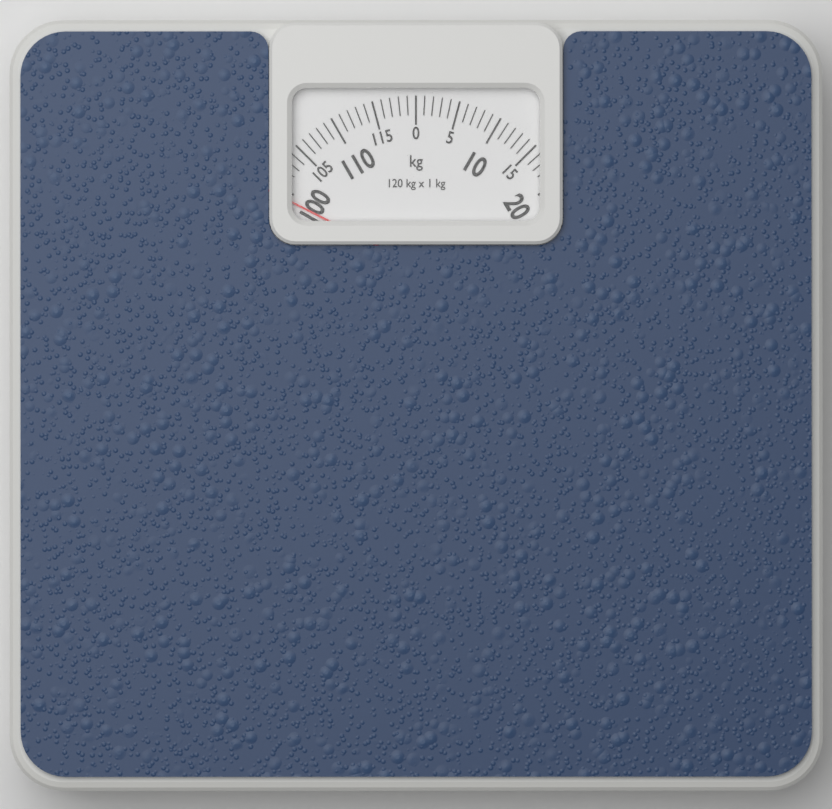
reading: 99 kg
